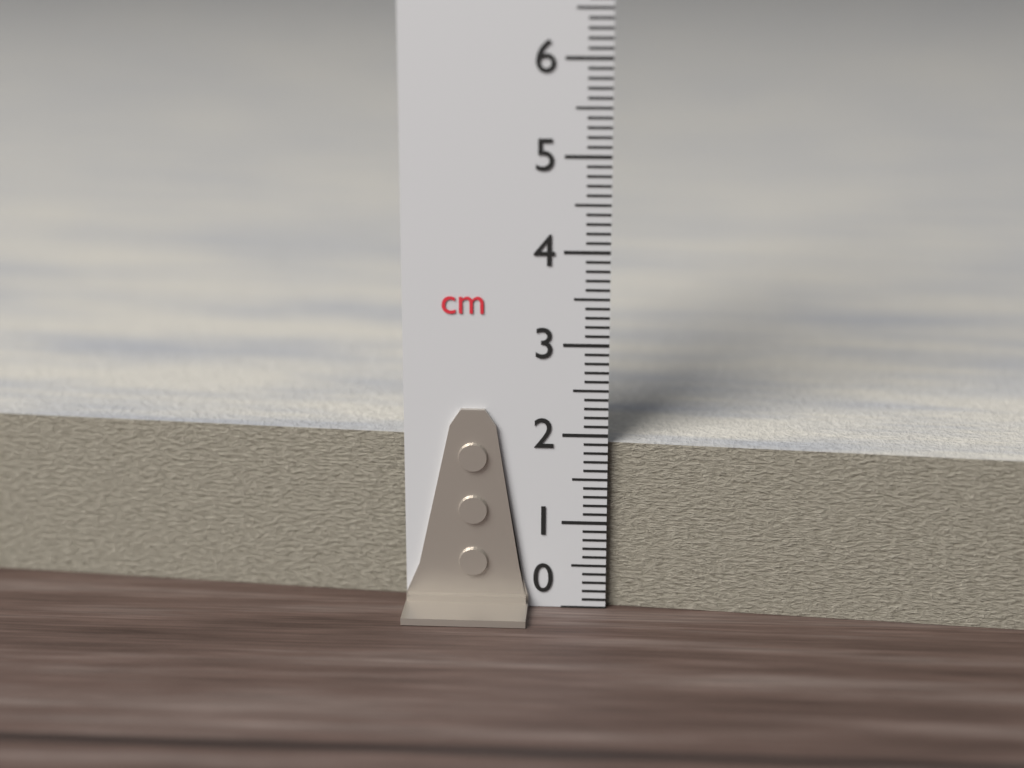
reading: 1.9 cm
